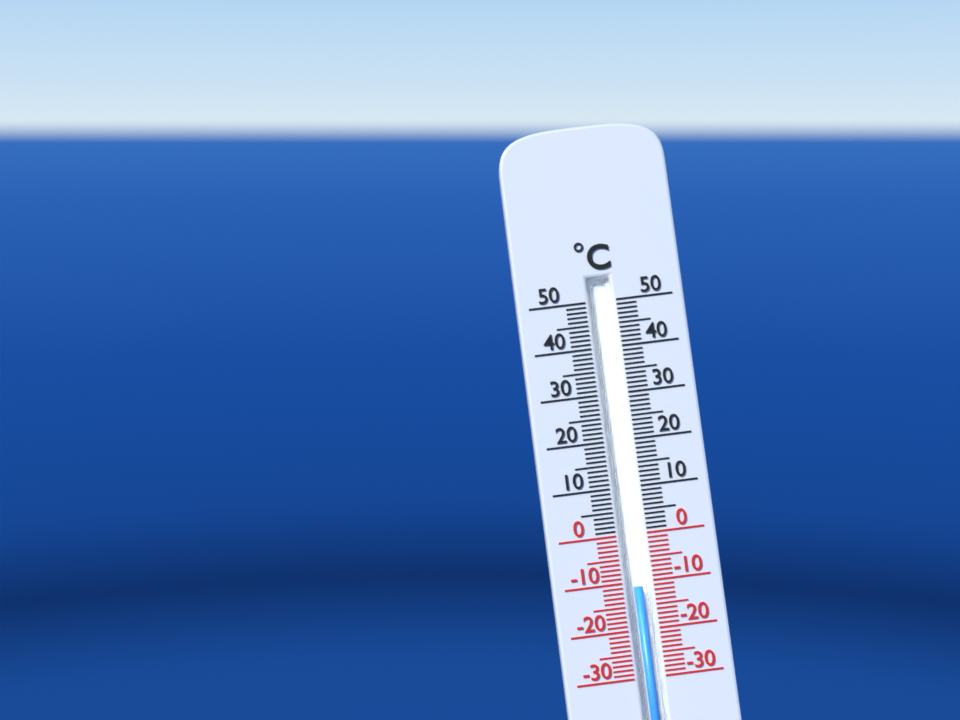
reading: -11 °C
